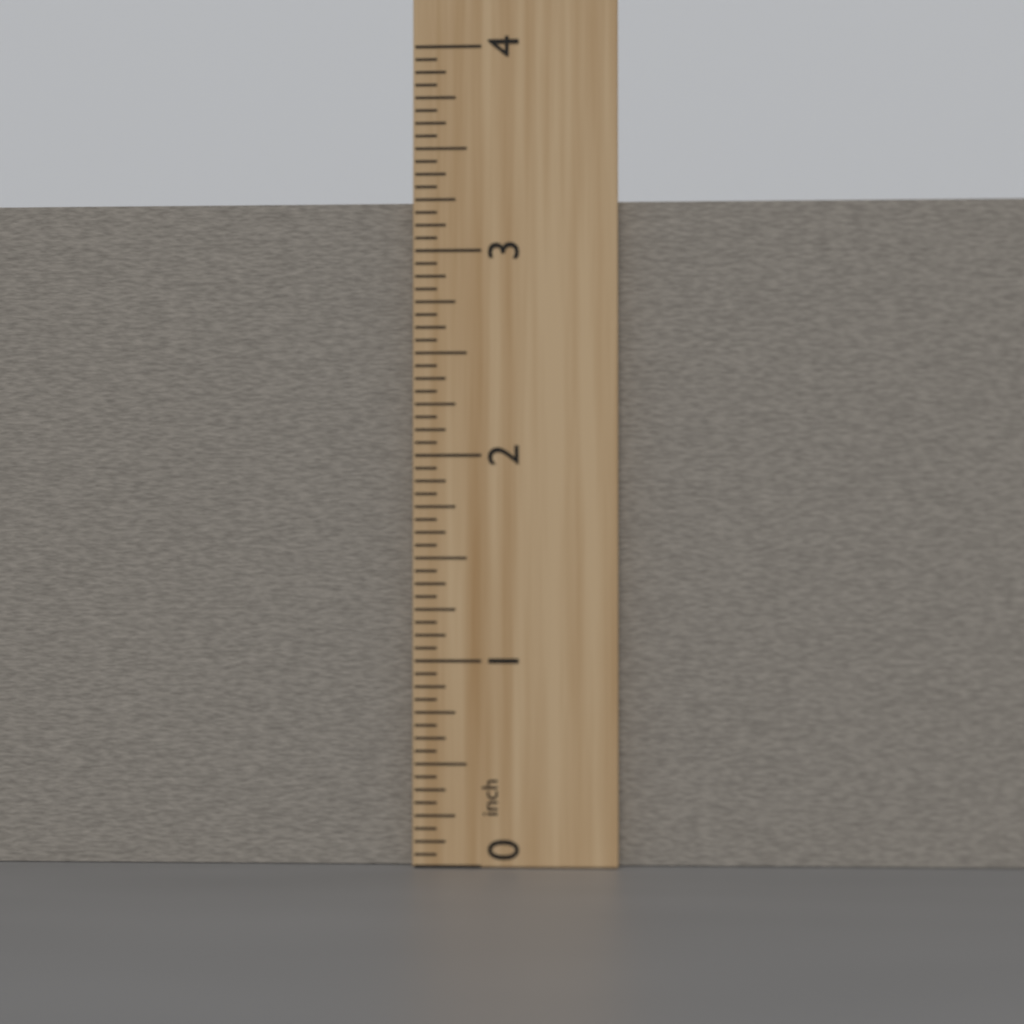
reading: 3.2500 inch
